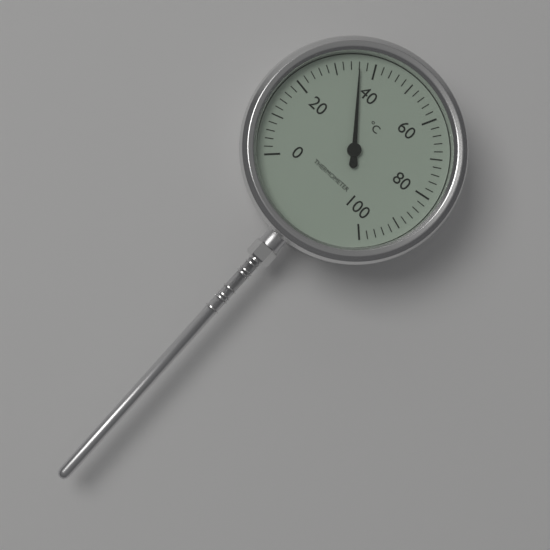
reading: 36 °C
